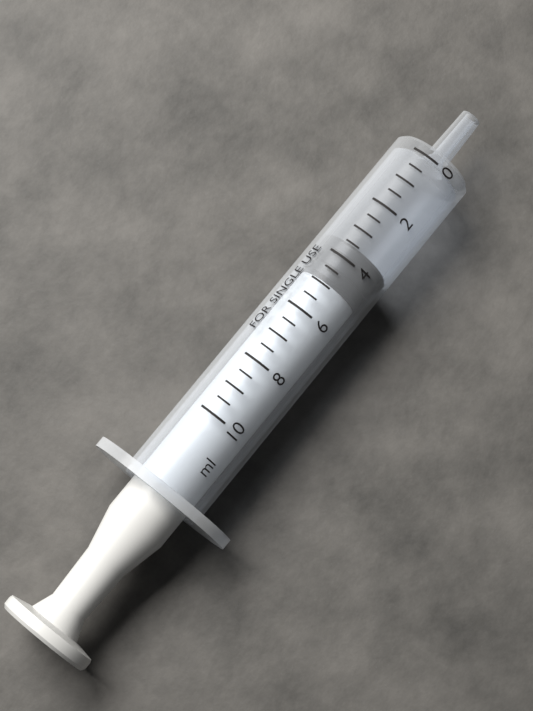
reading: 3.5 ml
